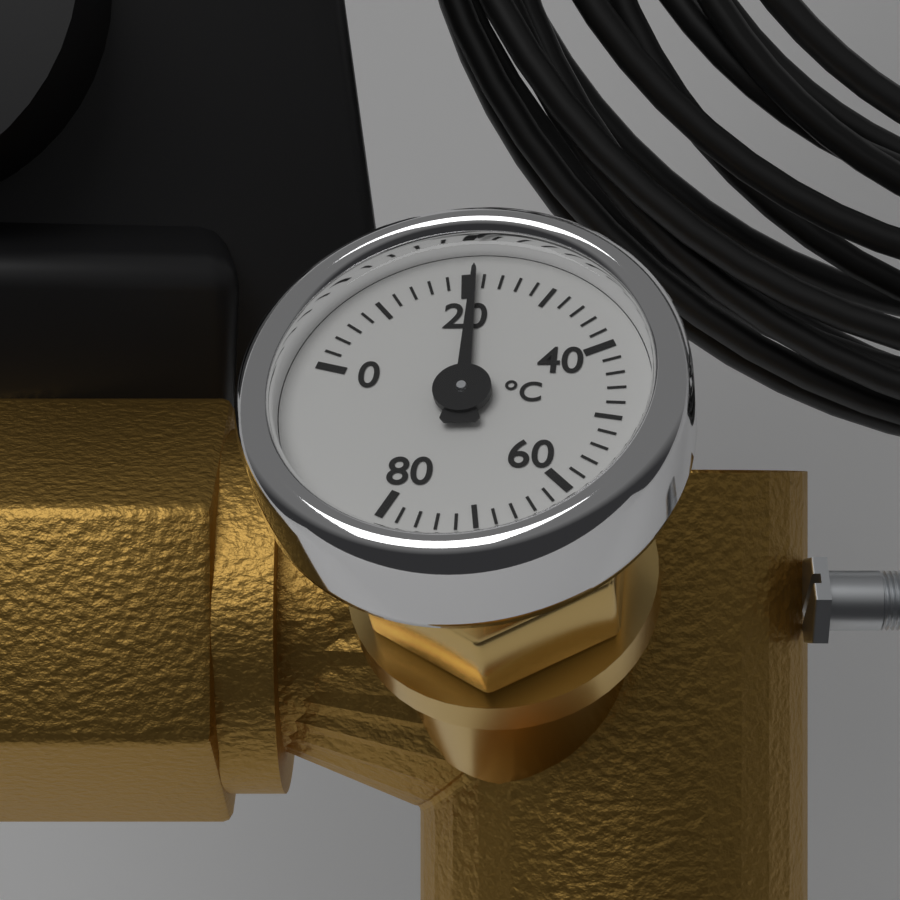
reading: 21 °C
